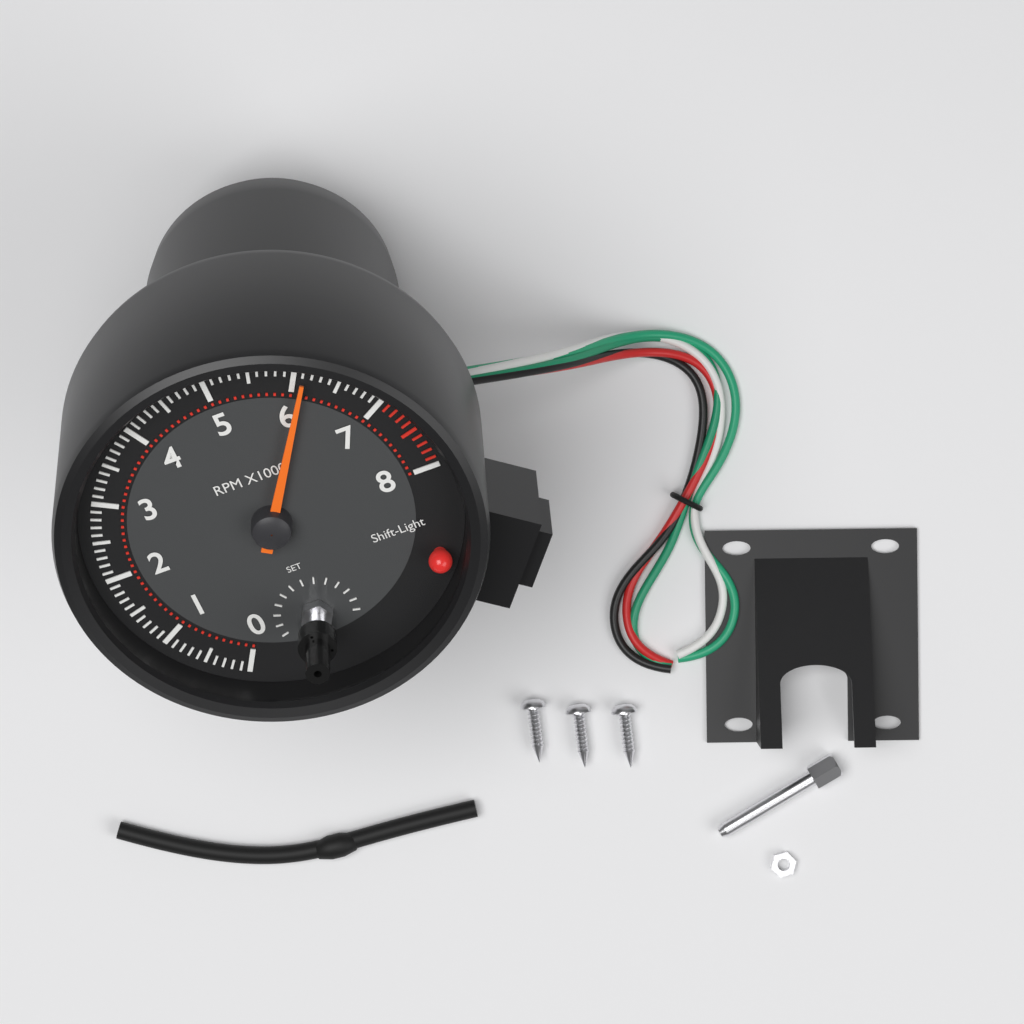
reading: 6100 RPM
